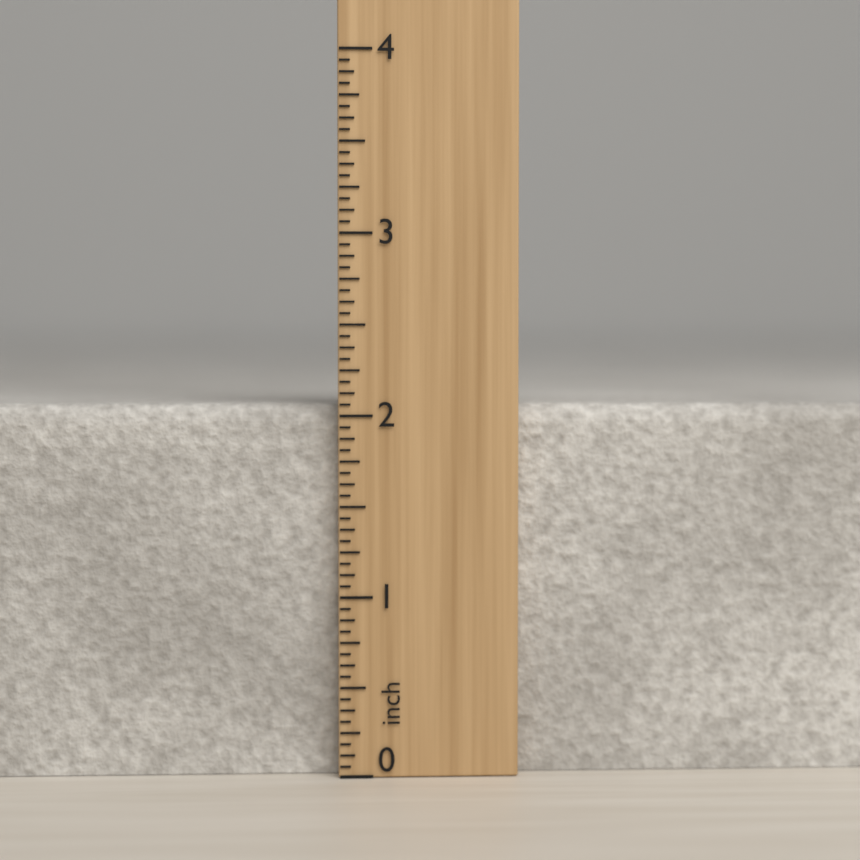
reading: 2.0625 inch
